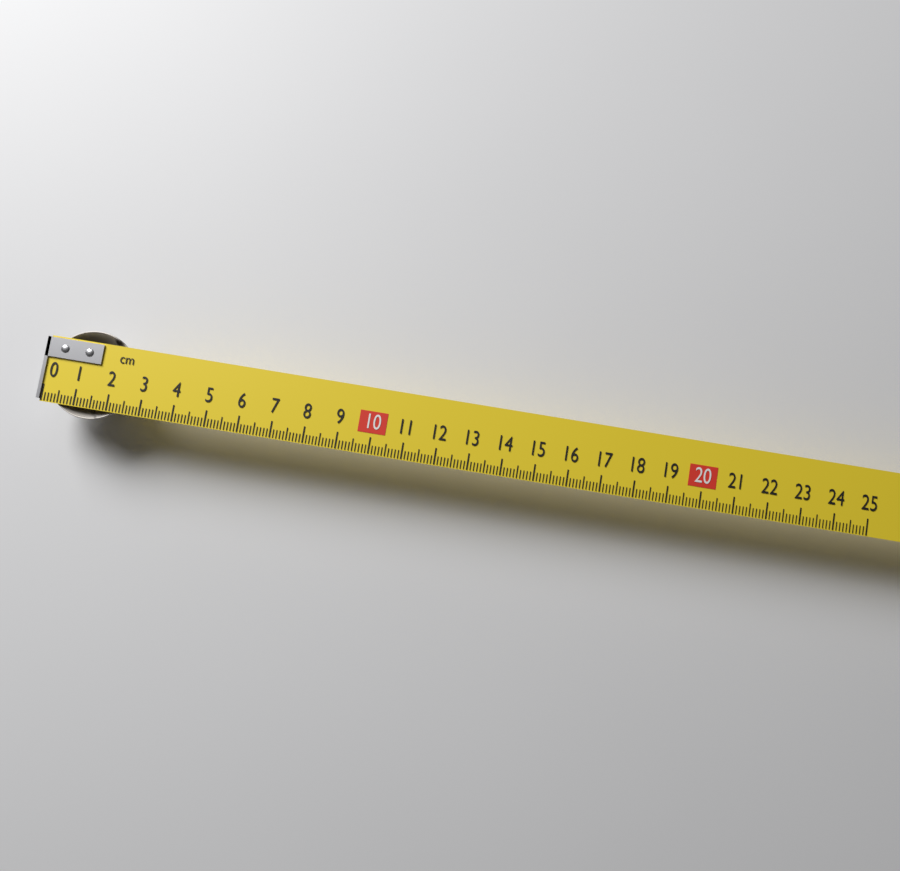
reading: 2.7 cm
